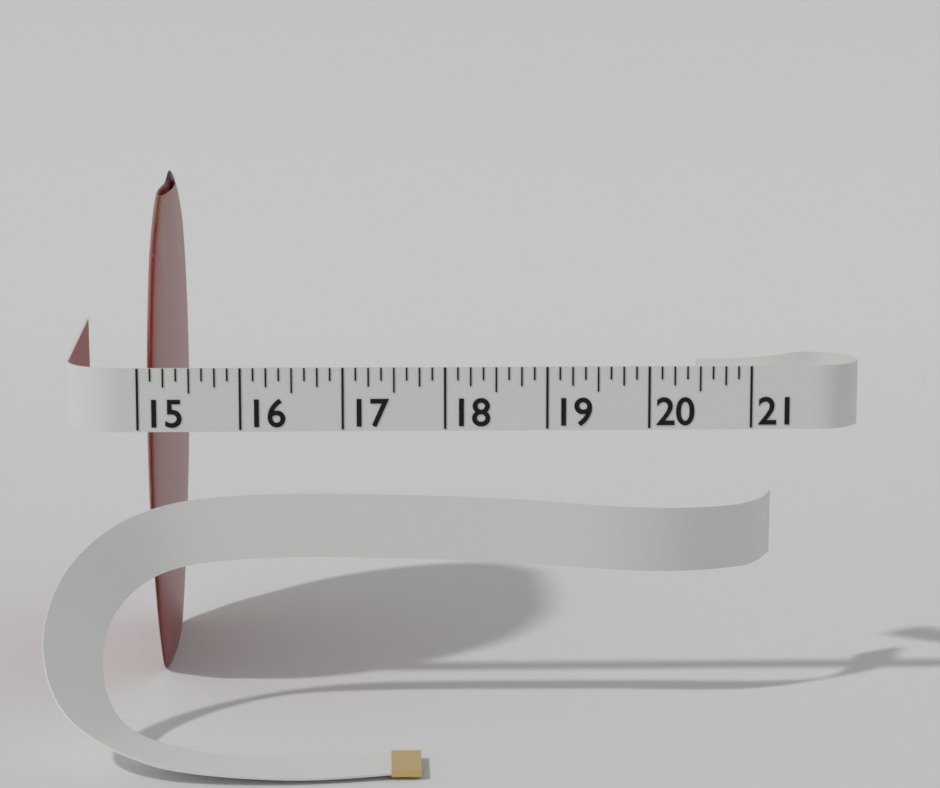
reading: 15.250 (no unit)
